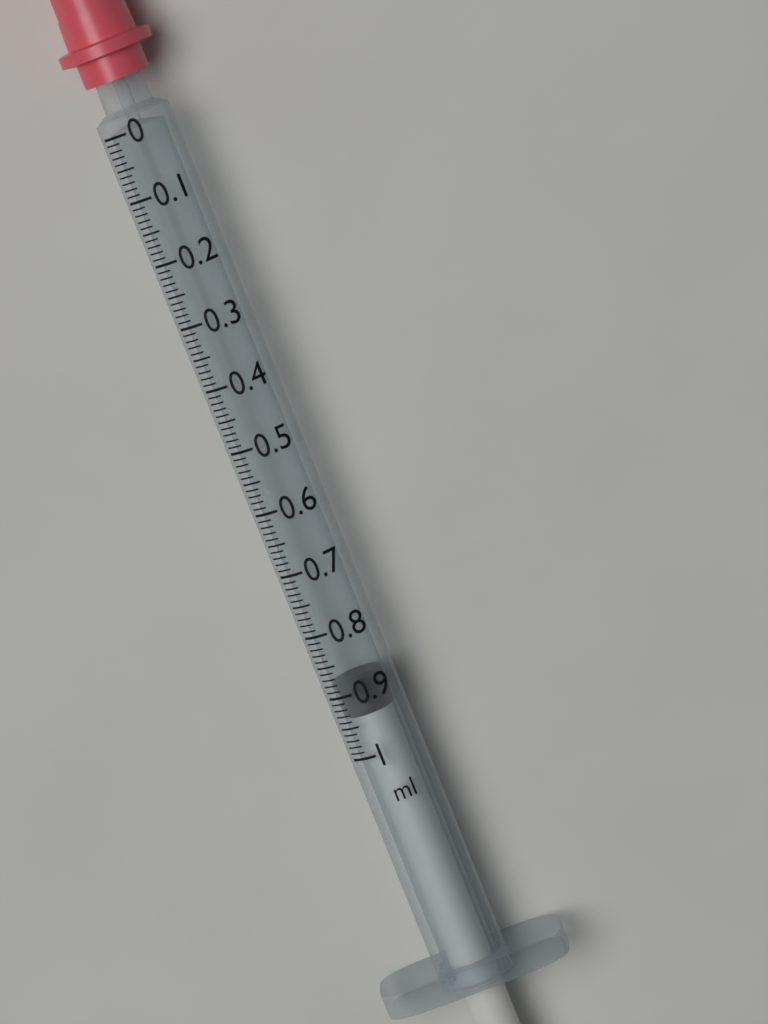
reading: 0.88 ml
